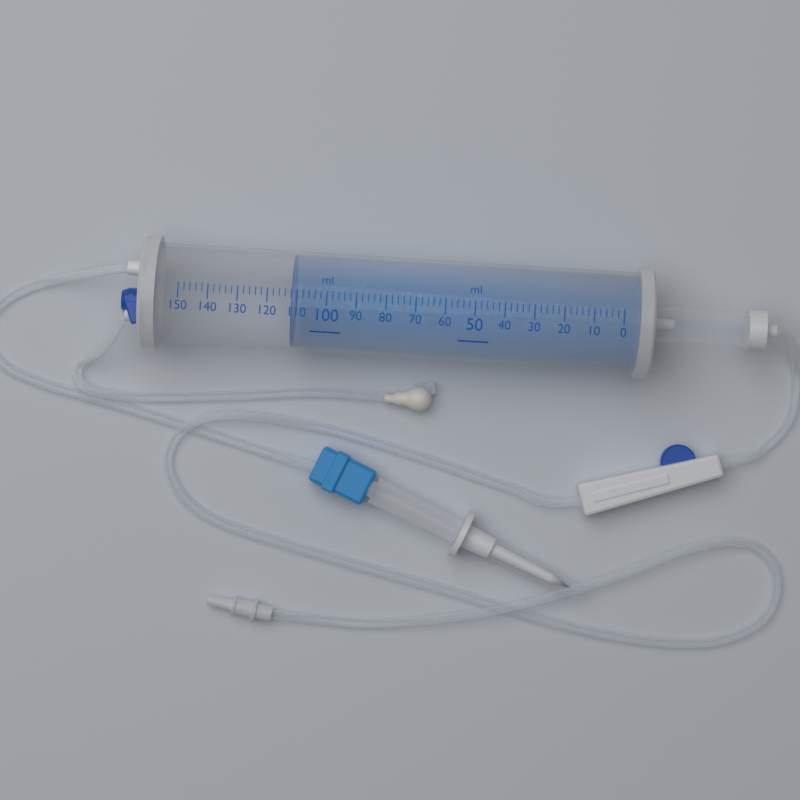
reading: 112 ml
